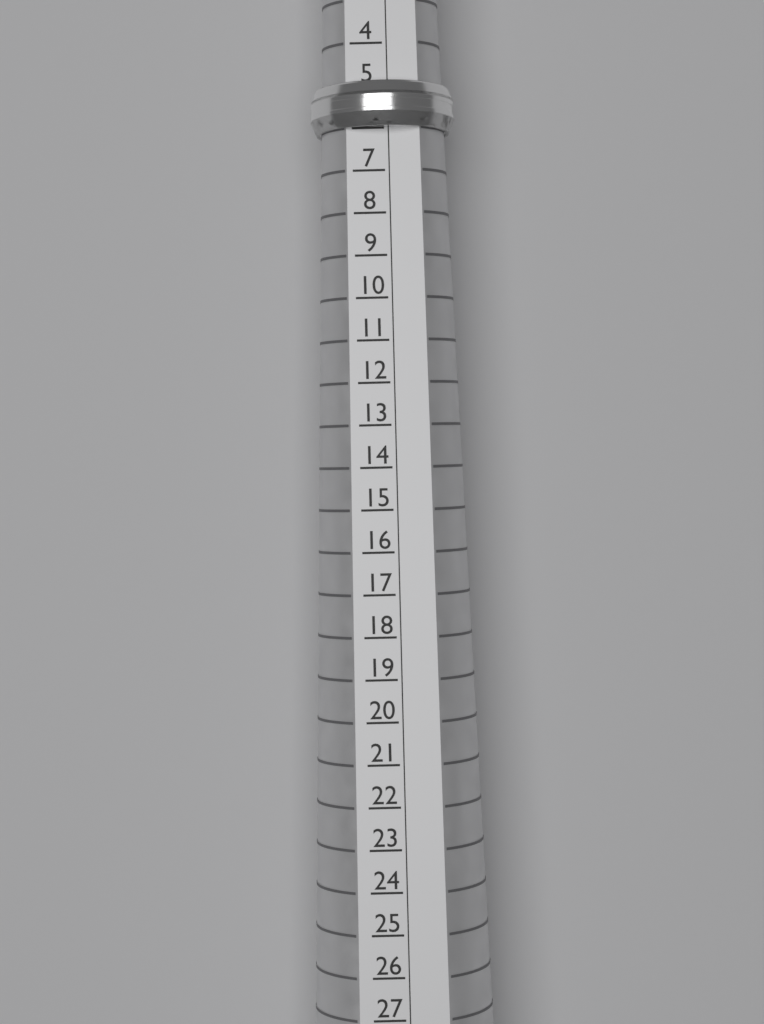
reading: 6 (no unit)
